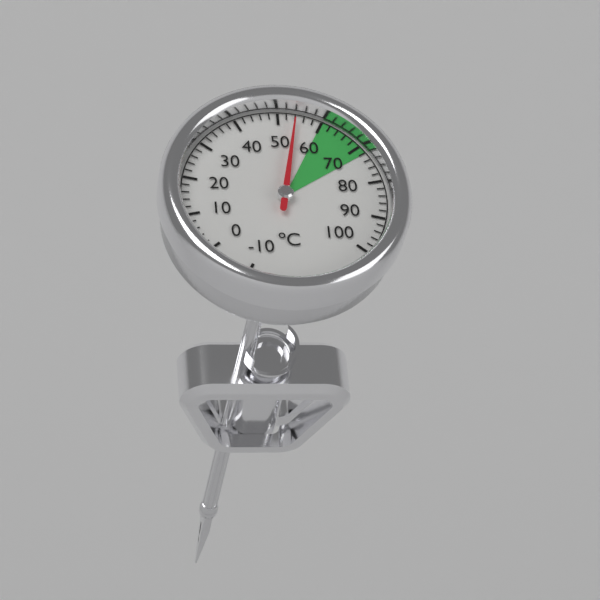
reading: 54 °C
